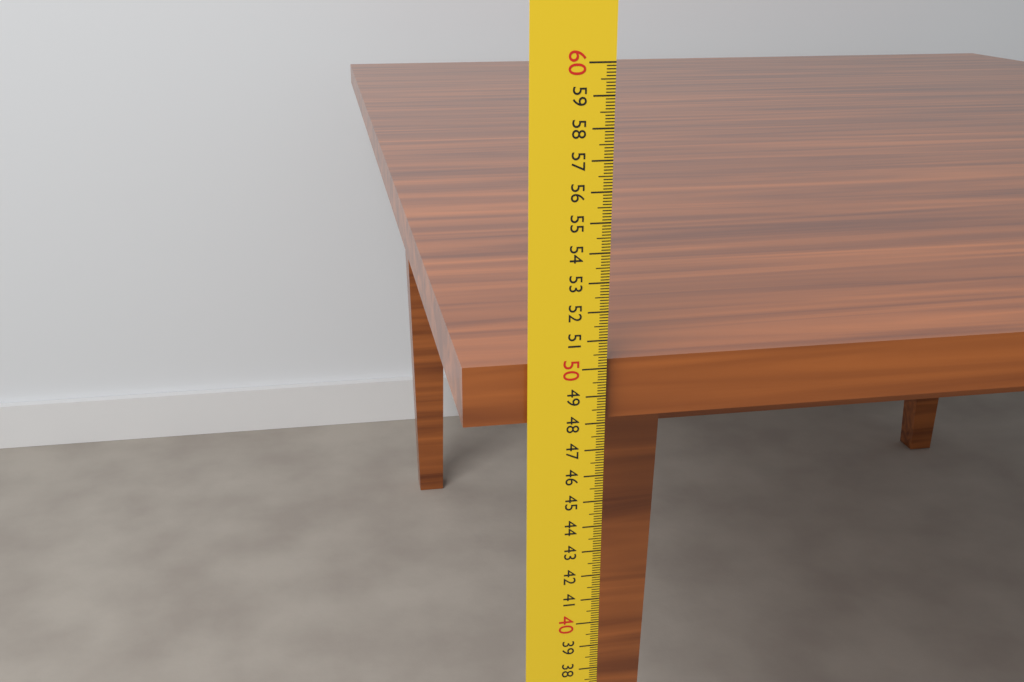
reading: 50.2 cm
